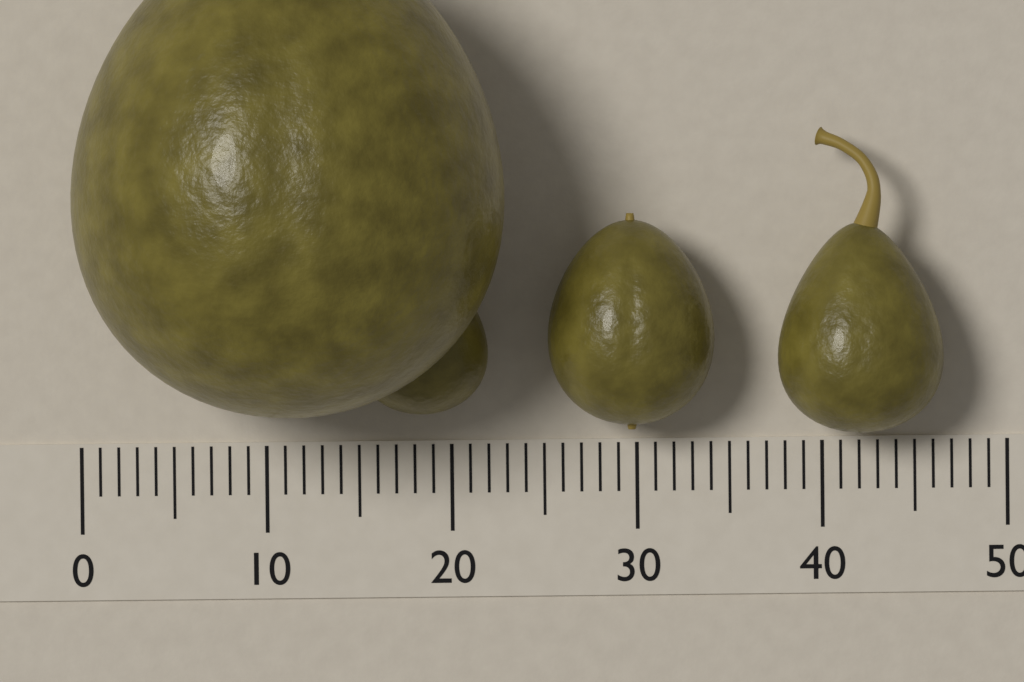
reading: 23 (no unit)
